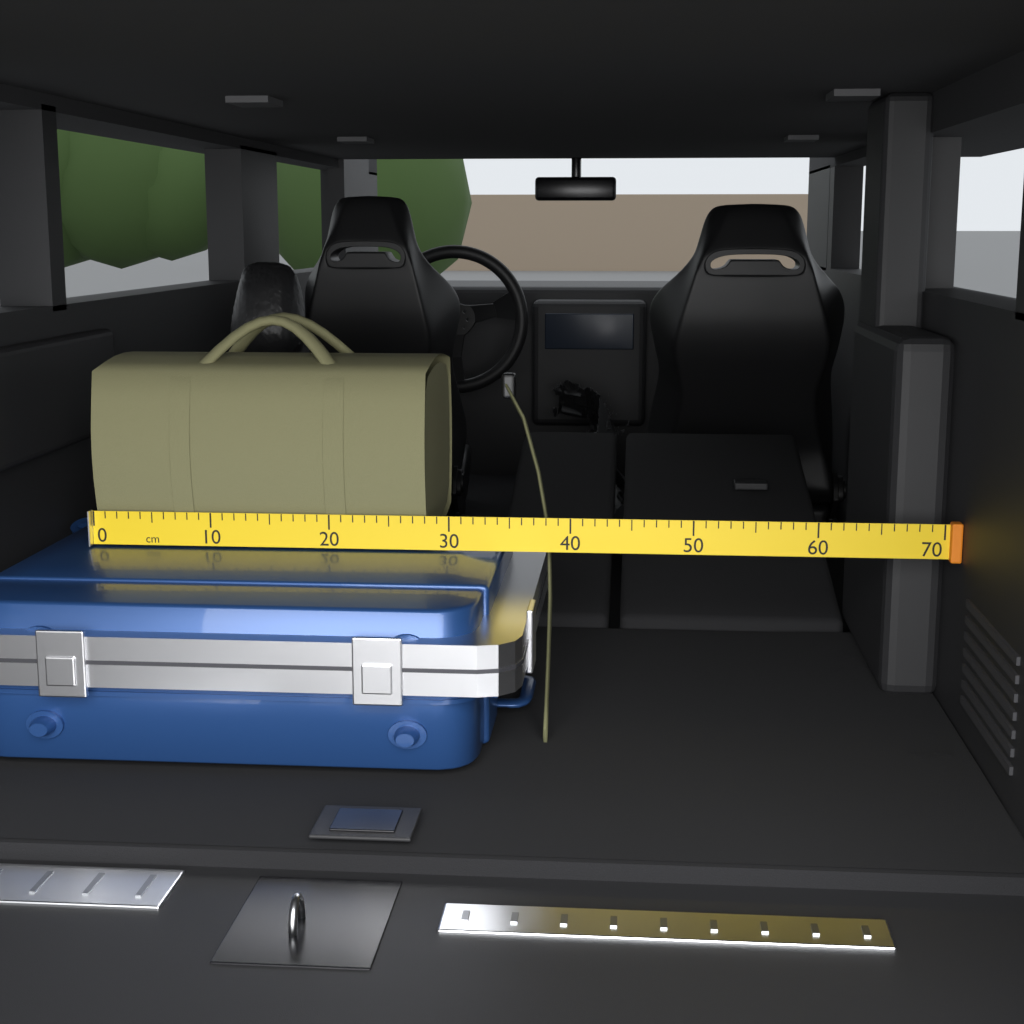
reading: 28 cm
